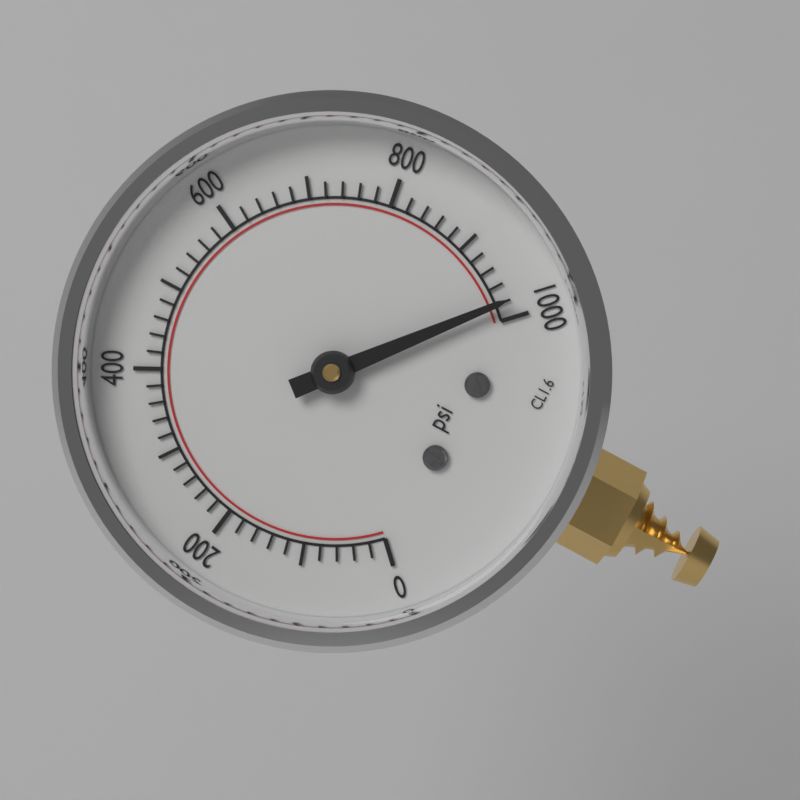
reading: 980 psi
